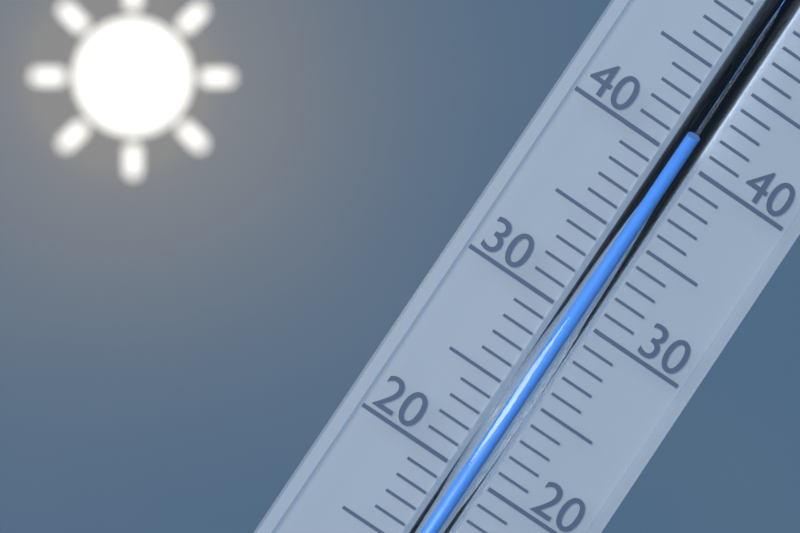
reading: 41 °C
